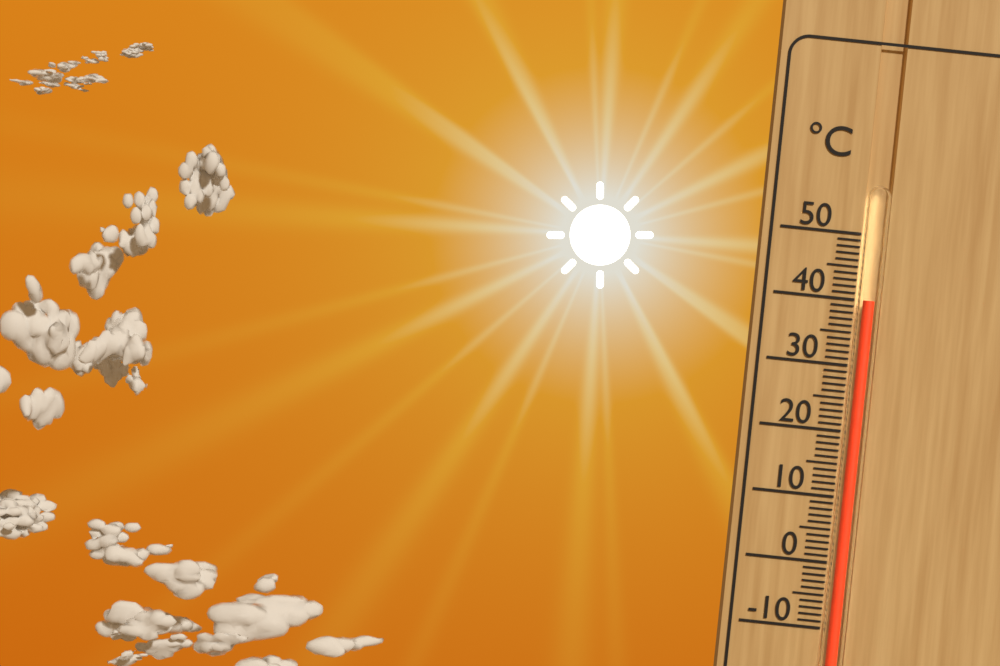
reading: 40 °C
